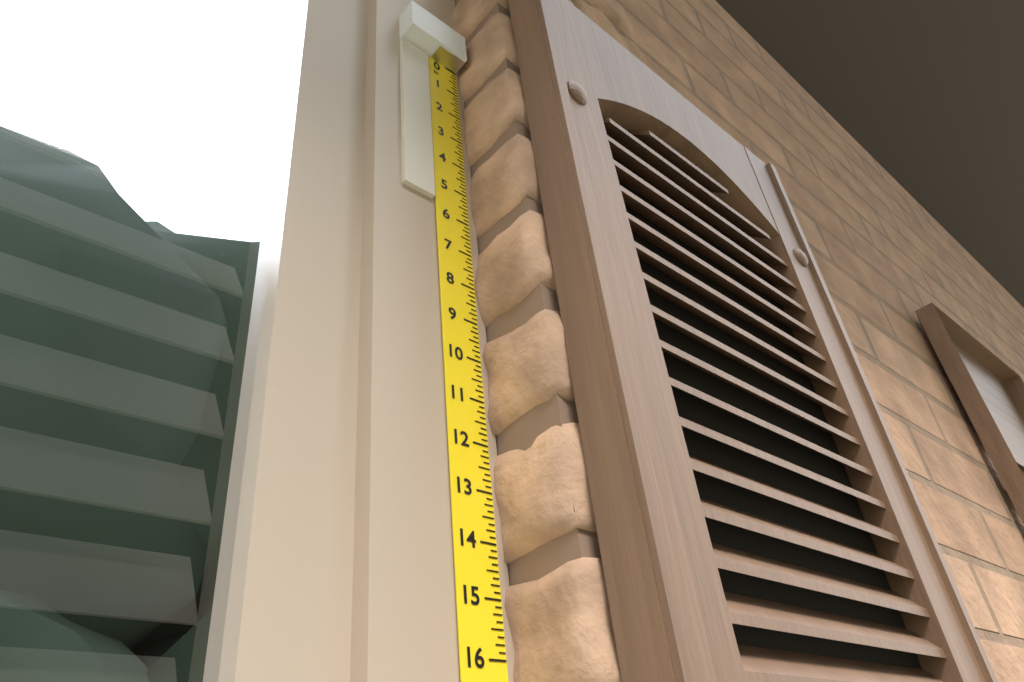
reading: 5.625 in
